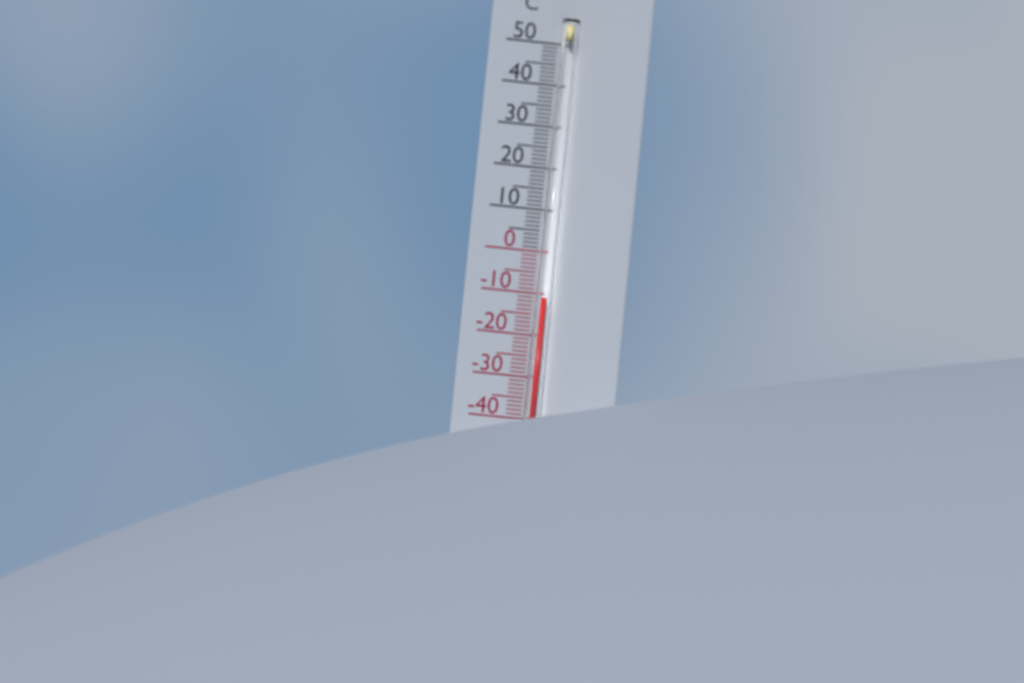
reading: -11 °C
